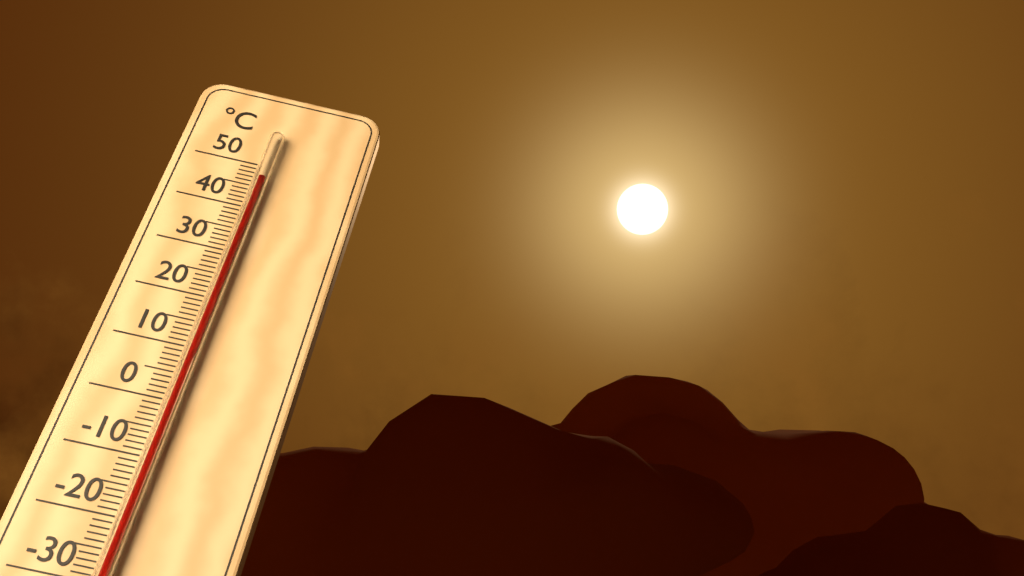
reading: 46 °C
